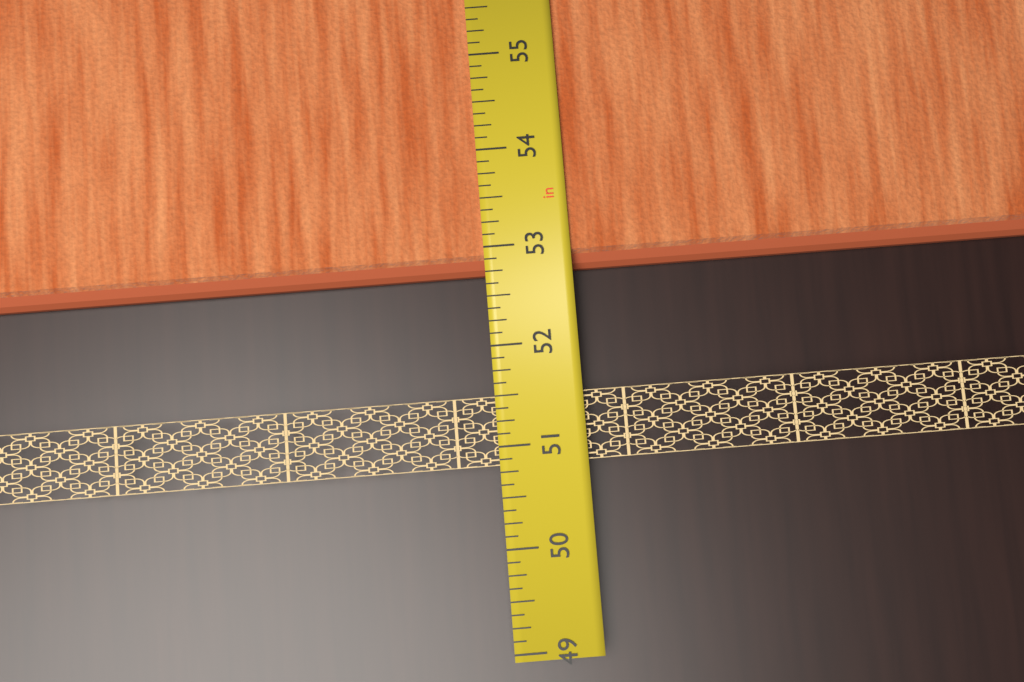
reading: 52.750 in
